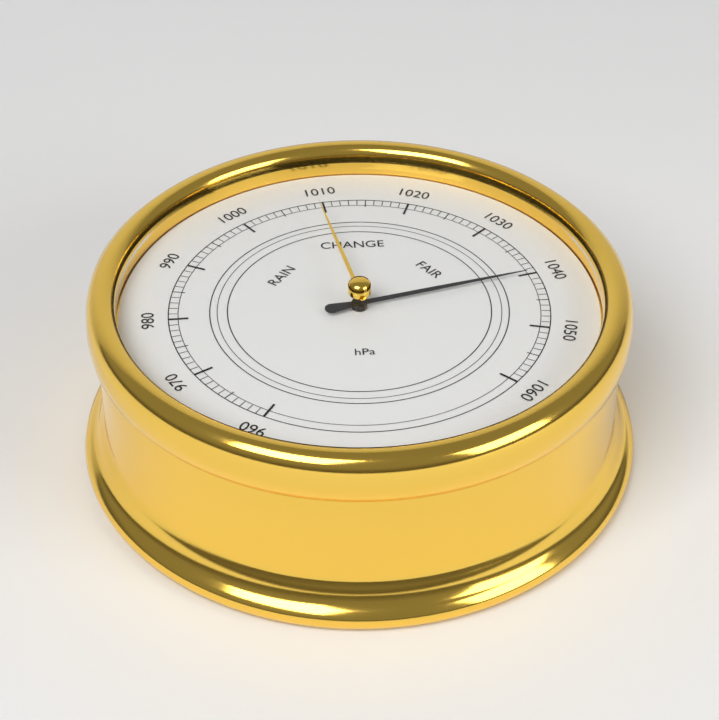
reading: 1040 hPa
